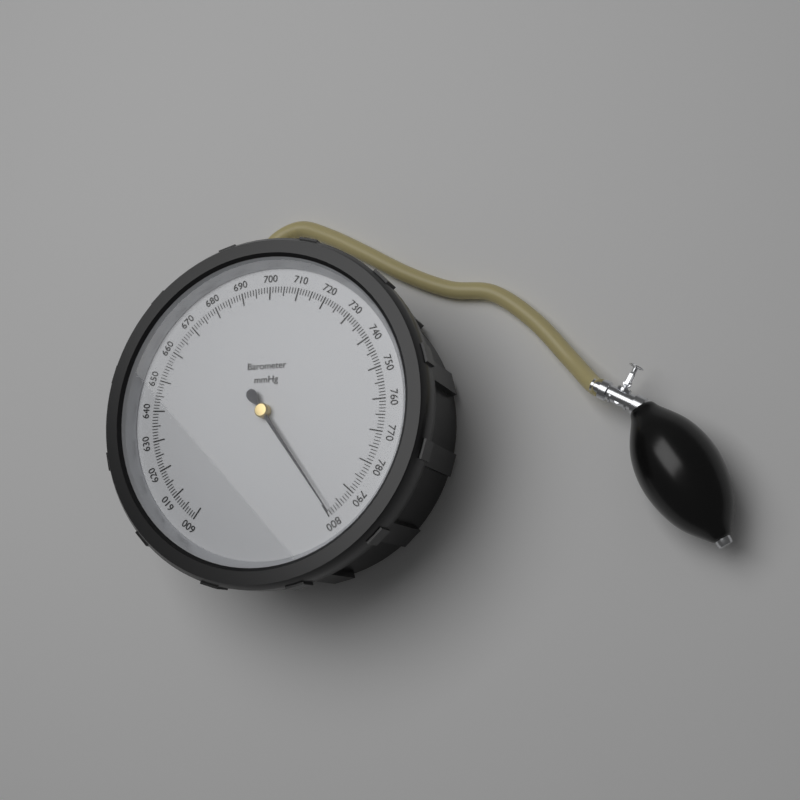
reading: 799 mmHg
